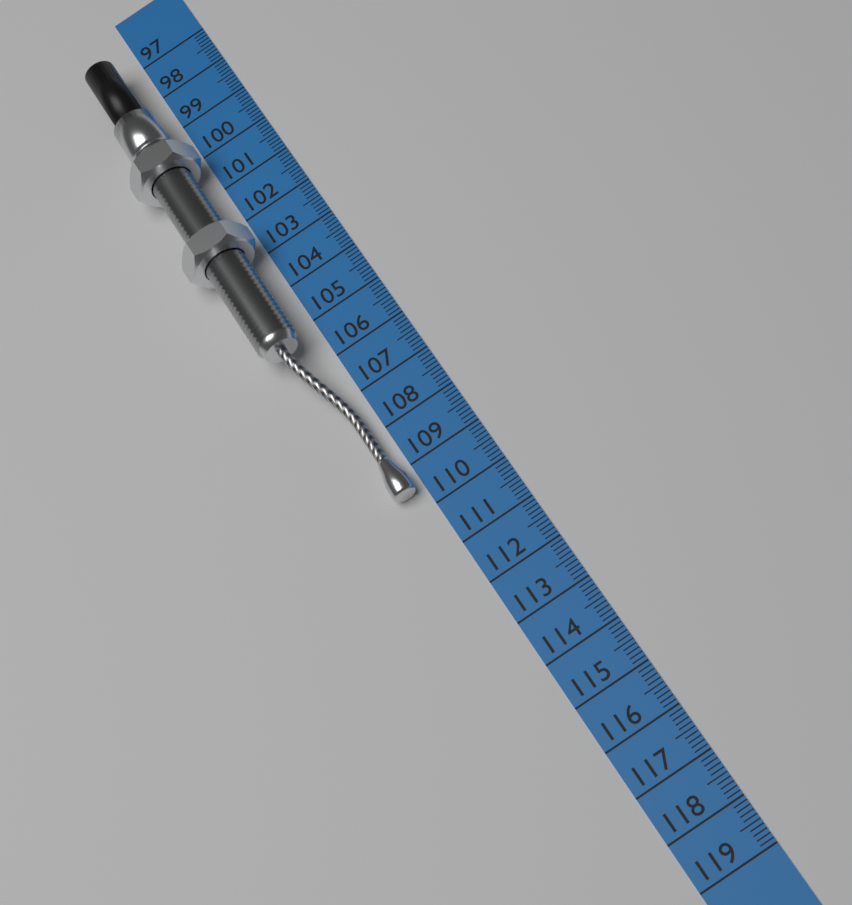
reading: 109.6 cm
